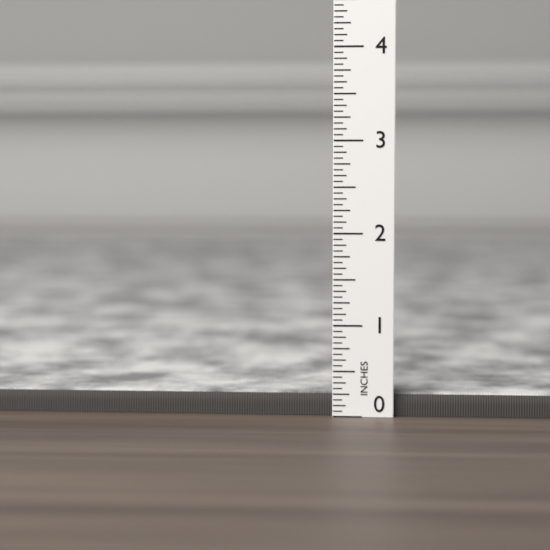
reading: 0.2500 in
